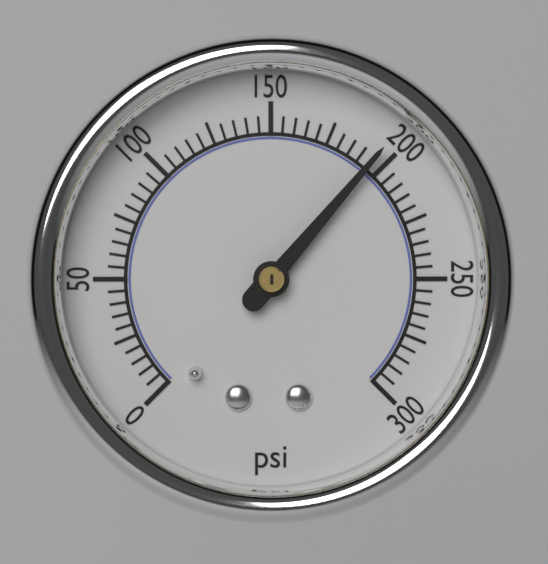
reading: 195 psi
